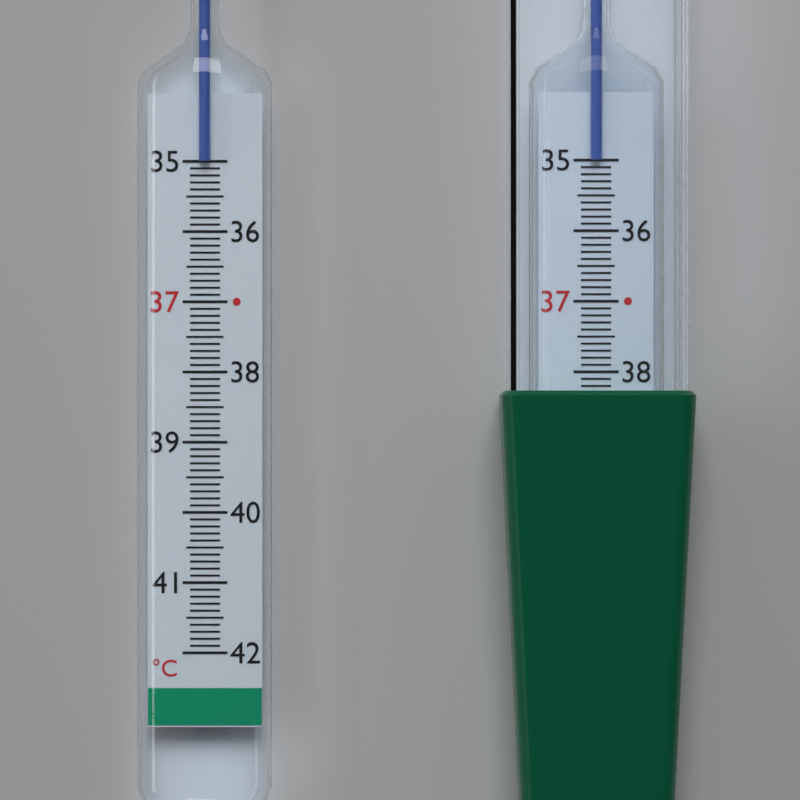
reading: 35.0 °C
